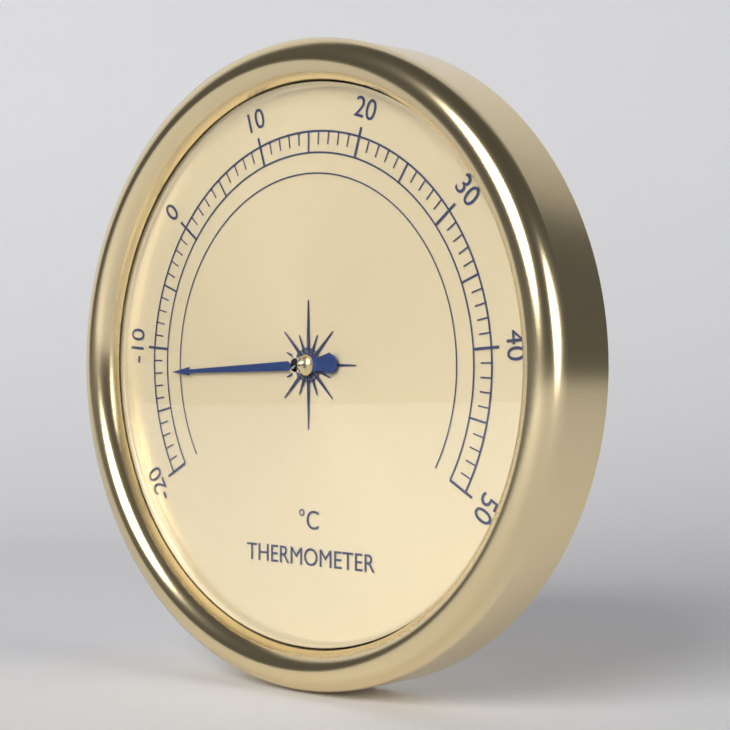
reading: -12 °C
